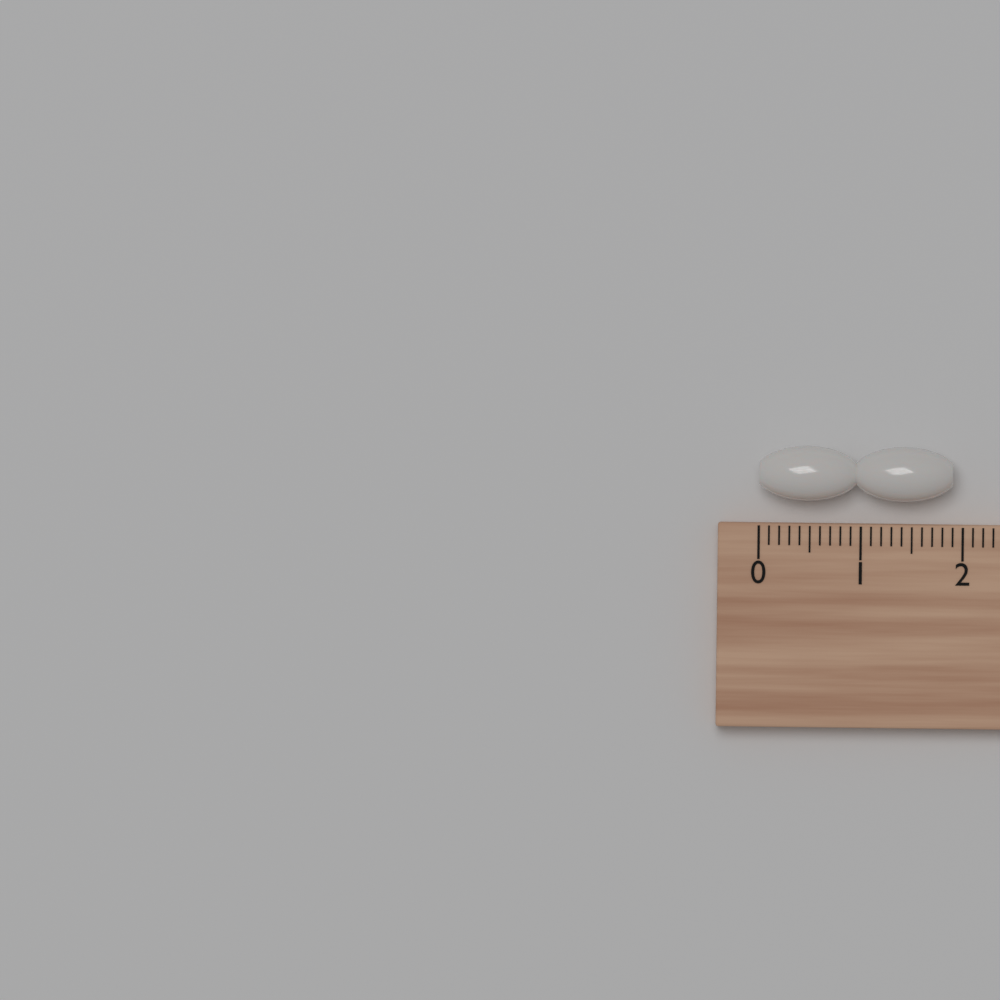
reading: 1.9 cm
